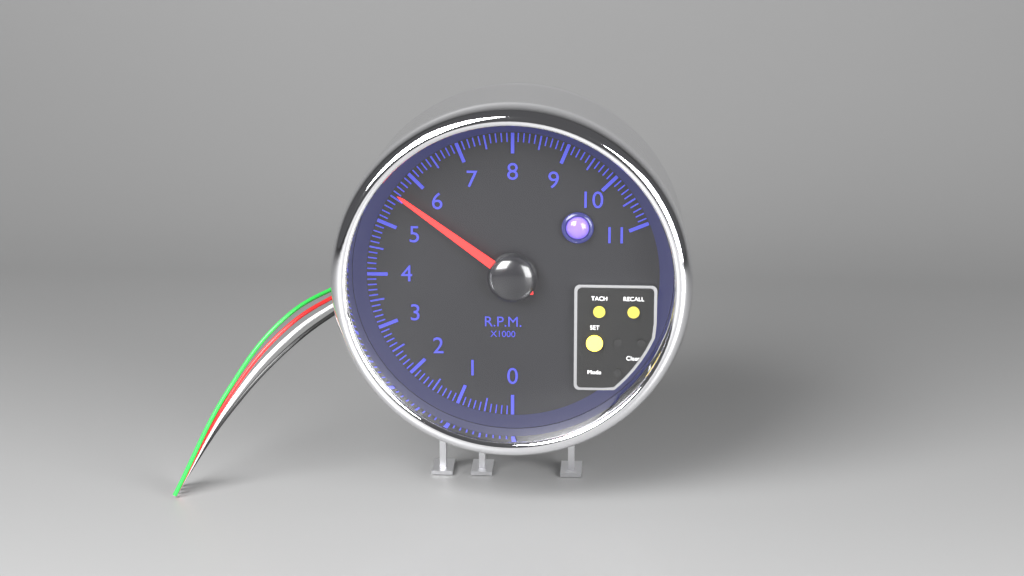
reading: 5.6 rpm x1000
